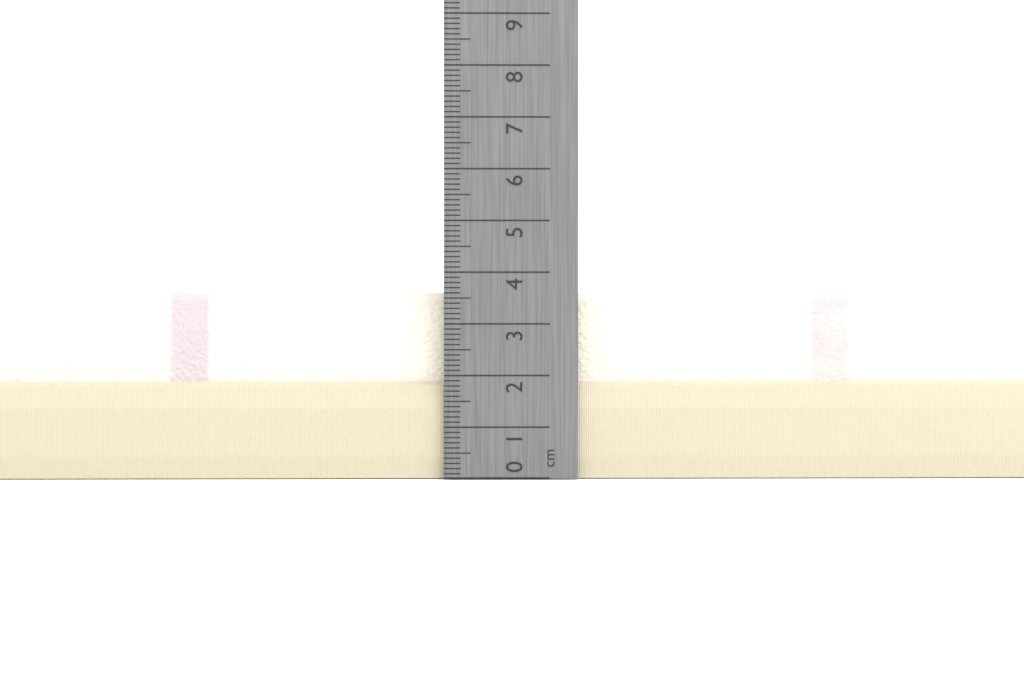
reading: 3.6 cm
